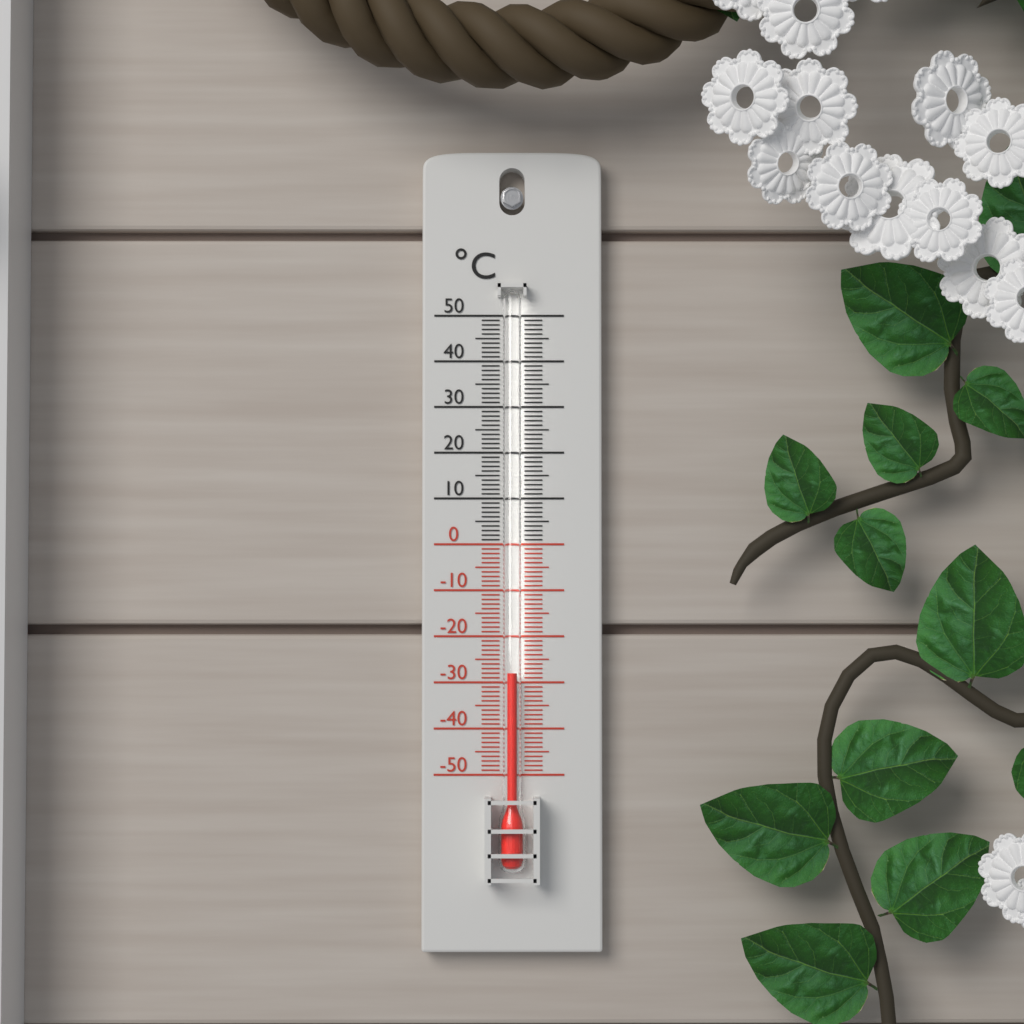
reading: -28 °C
